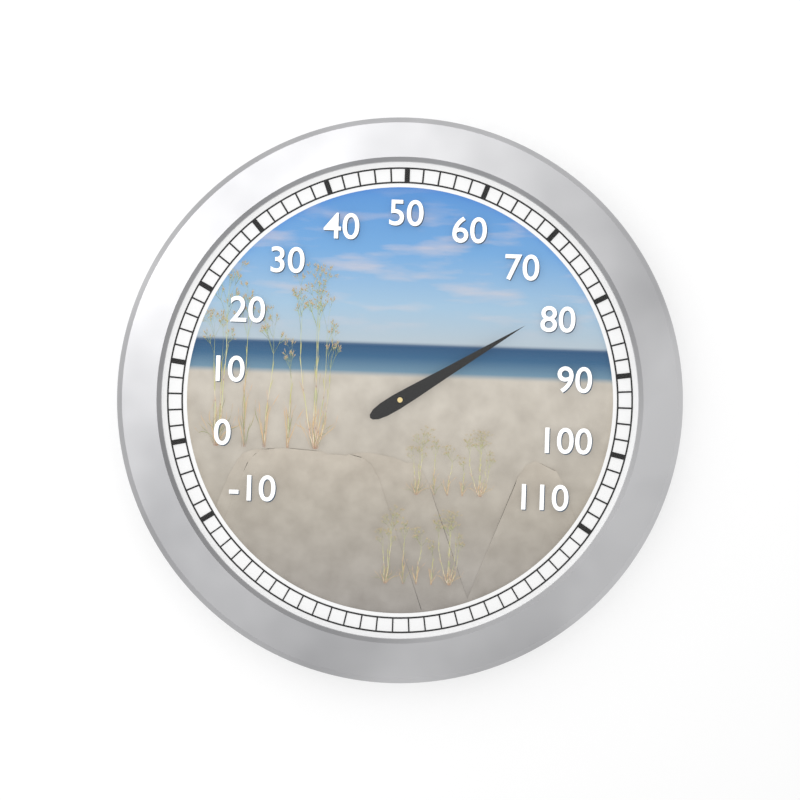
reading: 78 (no unit)
